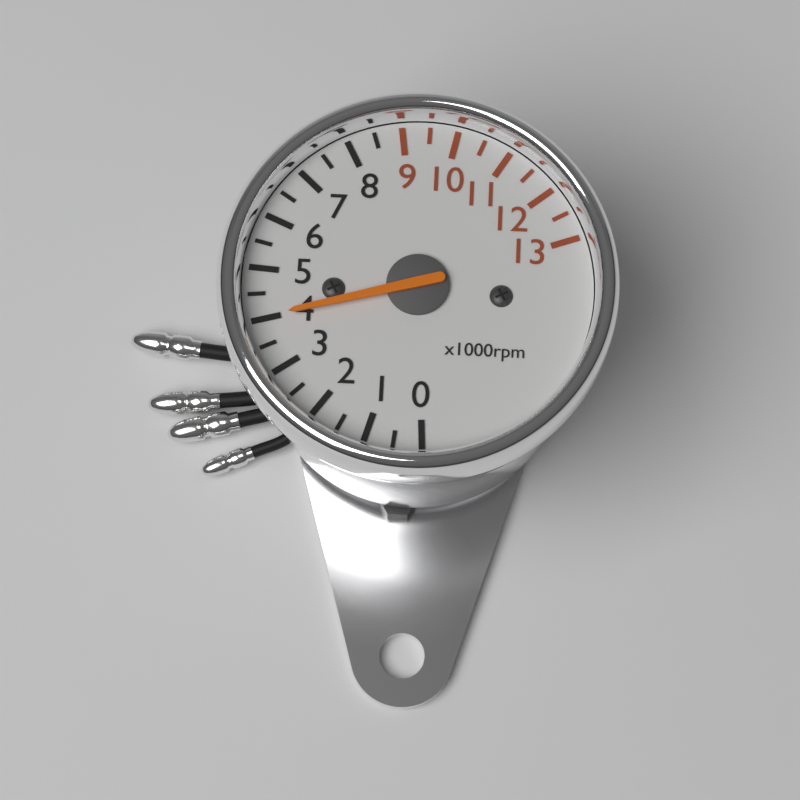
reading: 4000 rpm
